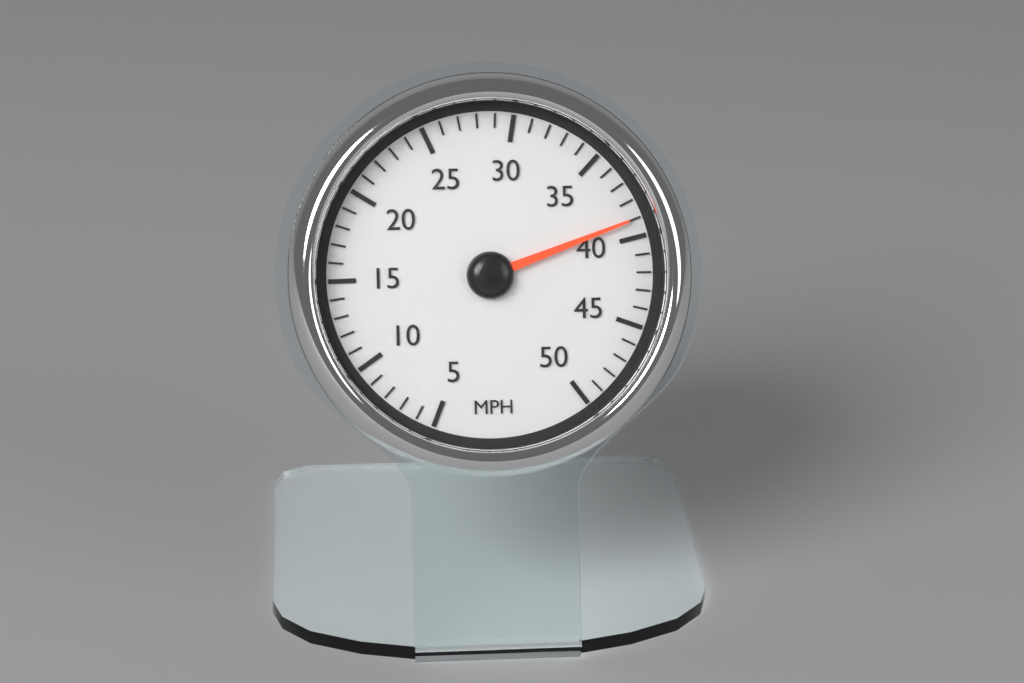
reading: 39 MPH
